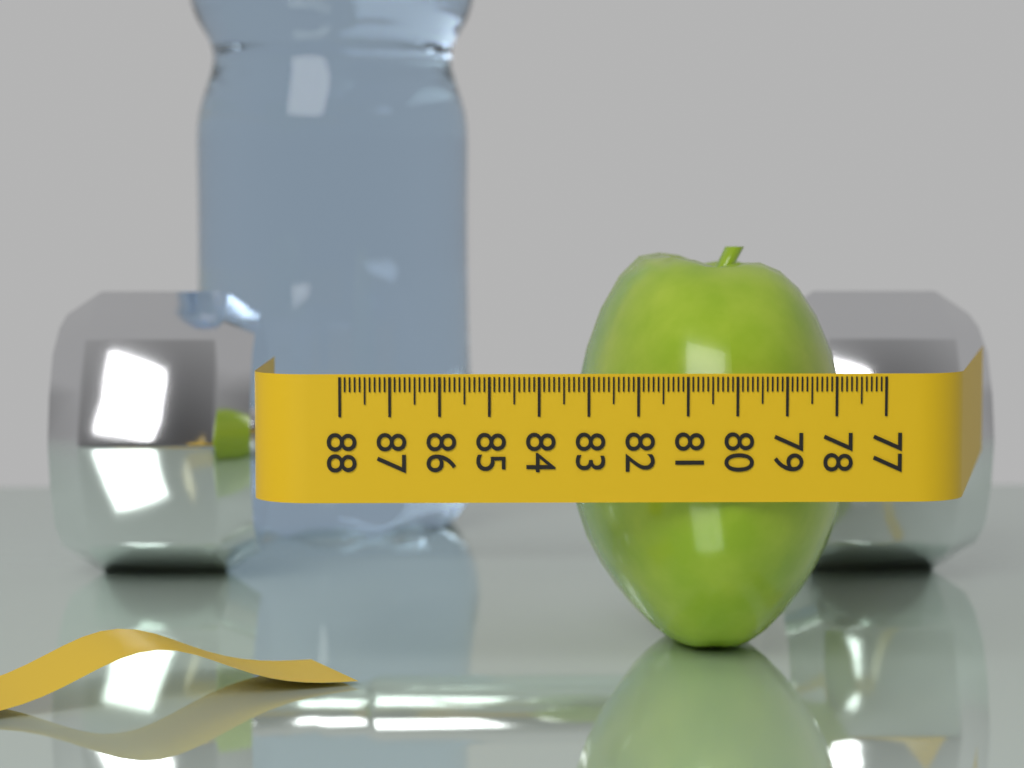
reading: 83.1 (no unit)
